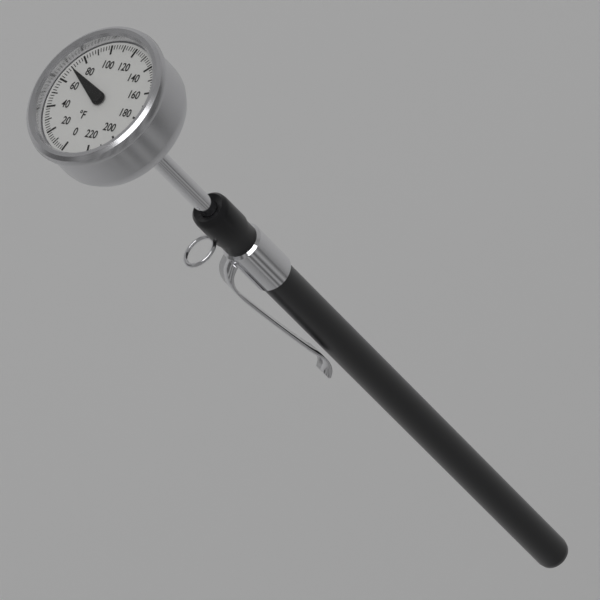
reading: 70 °F
